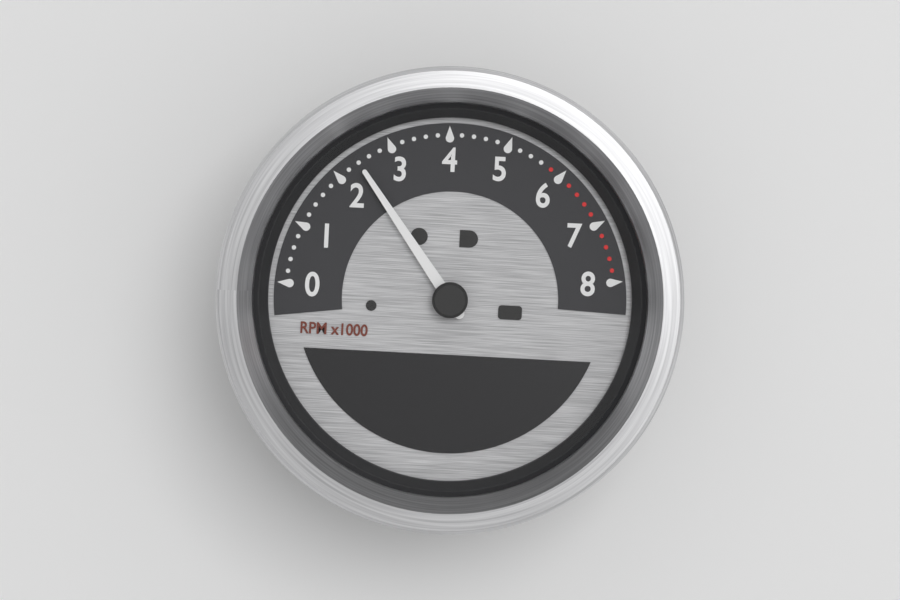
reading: 2400 RPM
